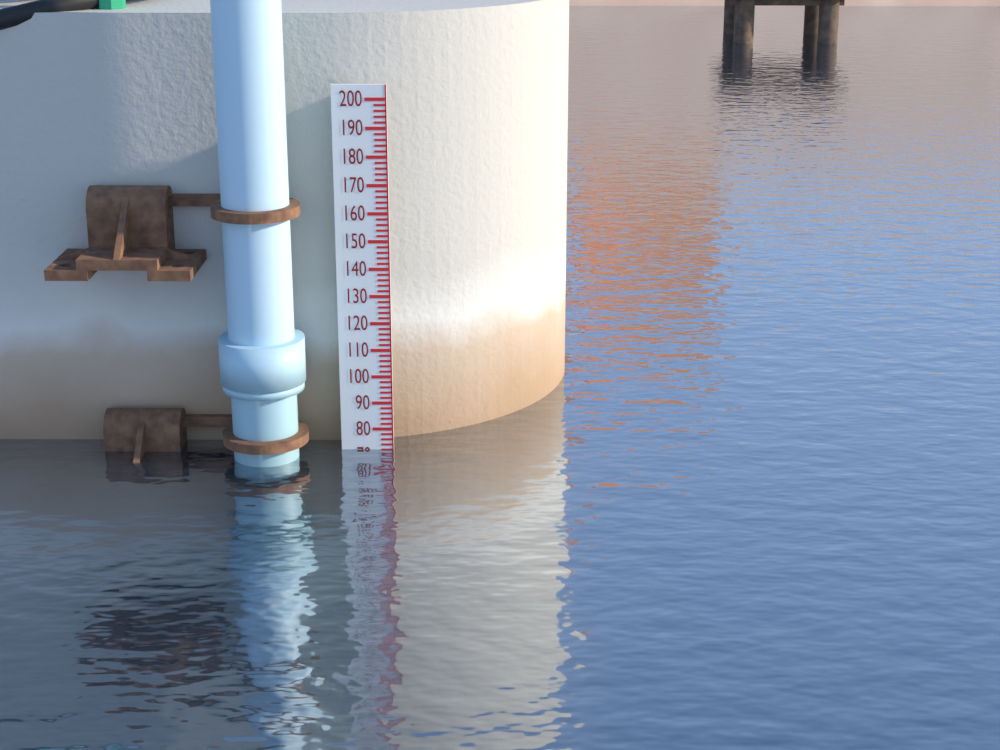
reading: 72 (no unit)
